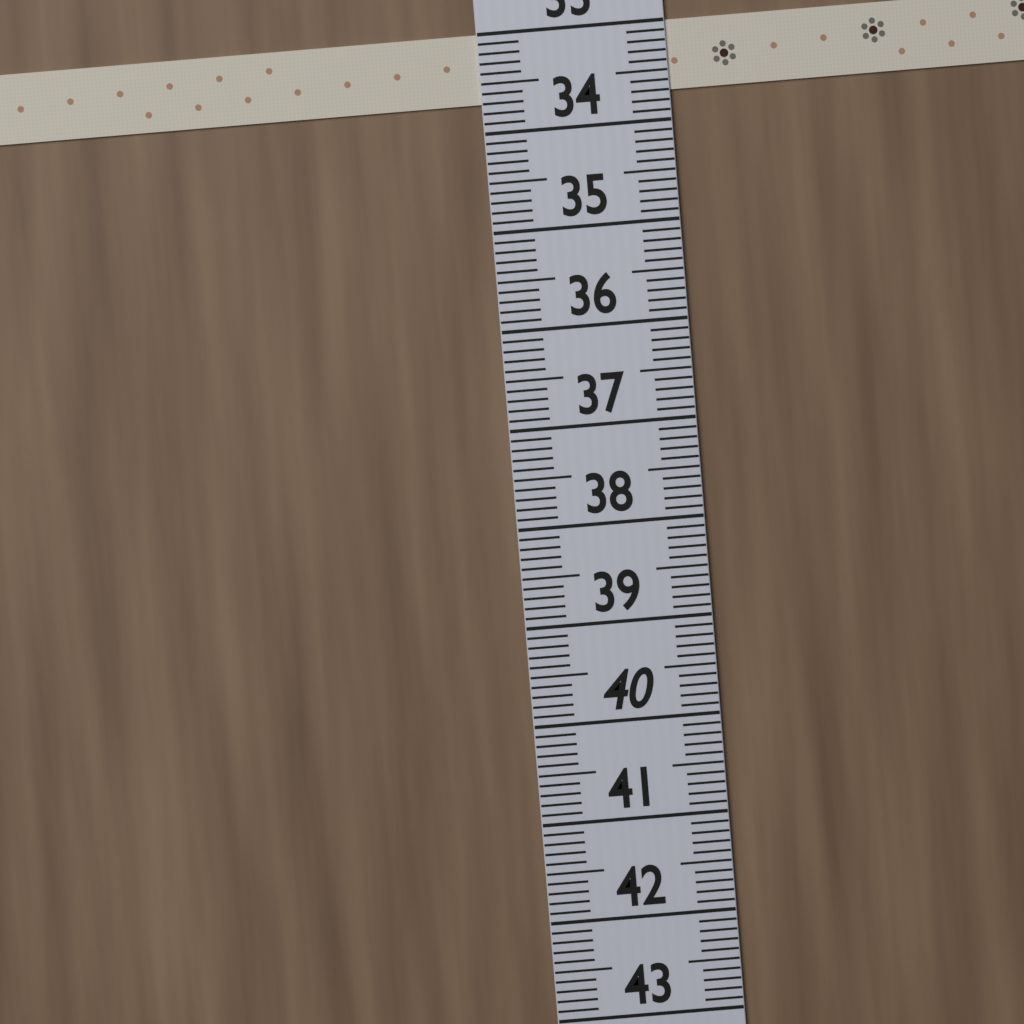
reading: 33.7 (no unit)
